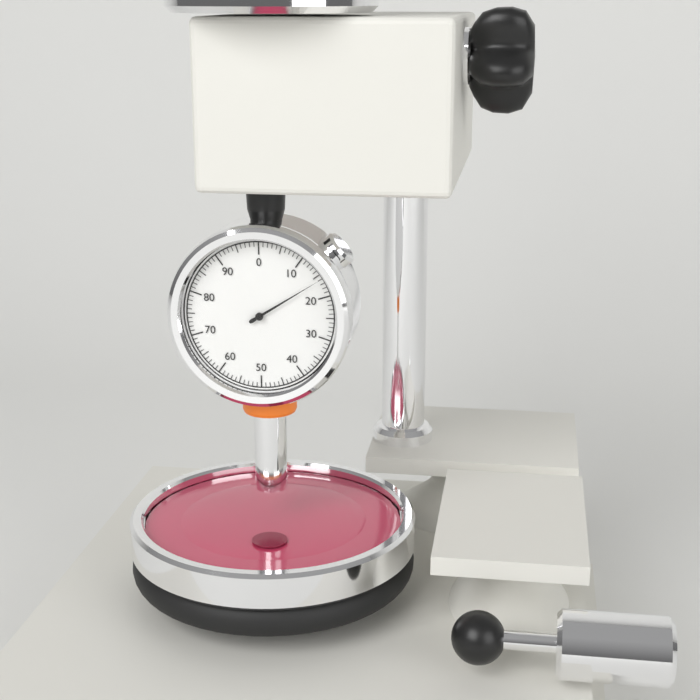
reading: 16 (no unit)
